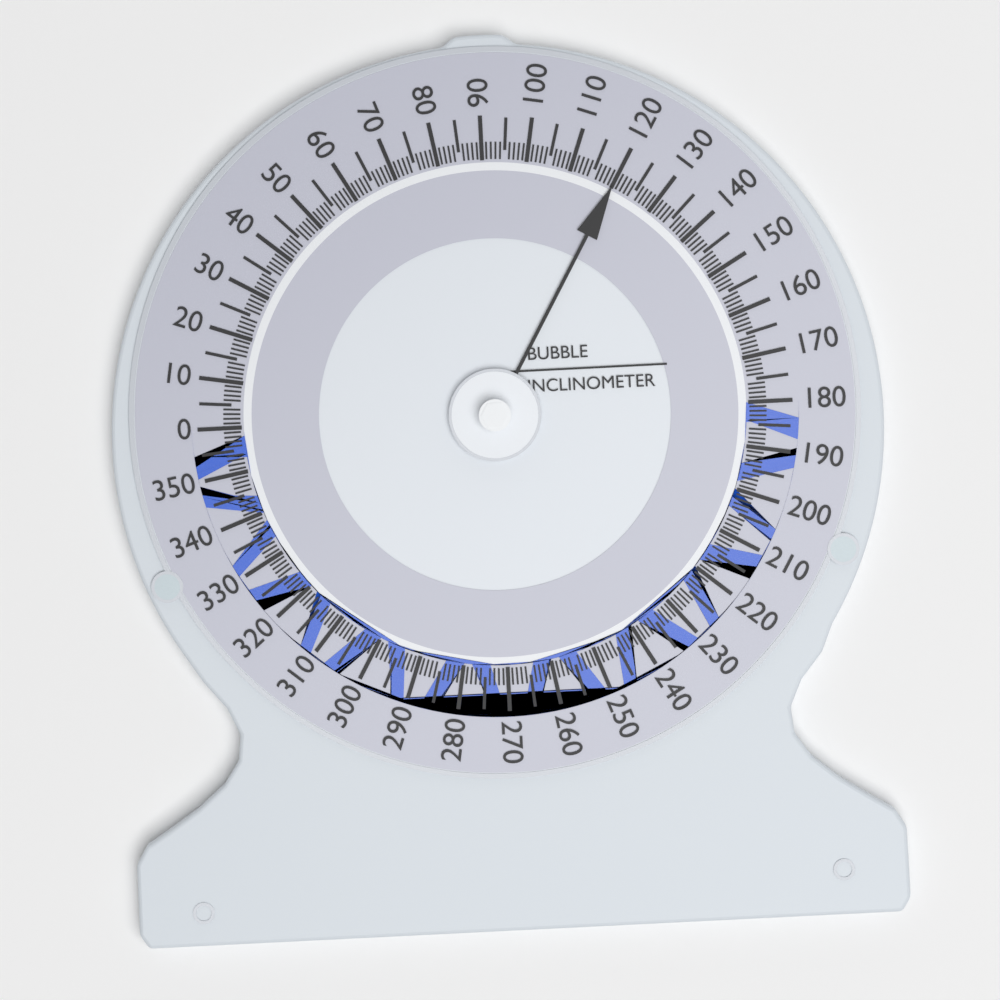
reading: 120 (no unit)
